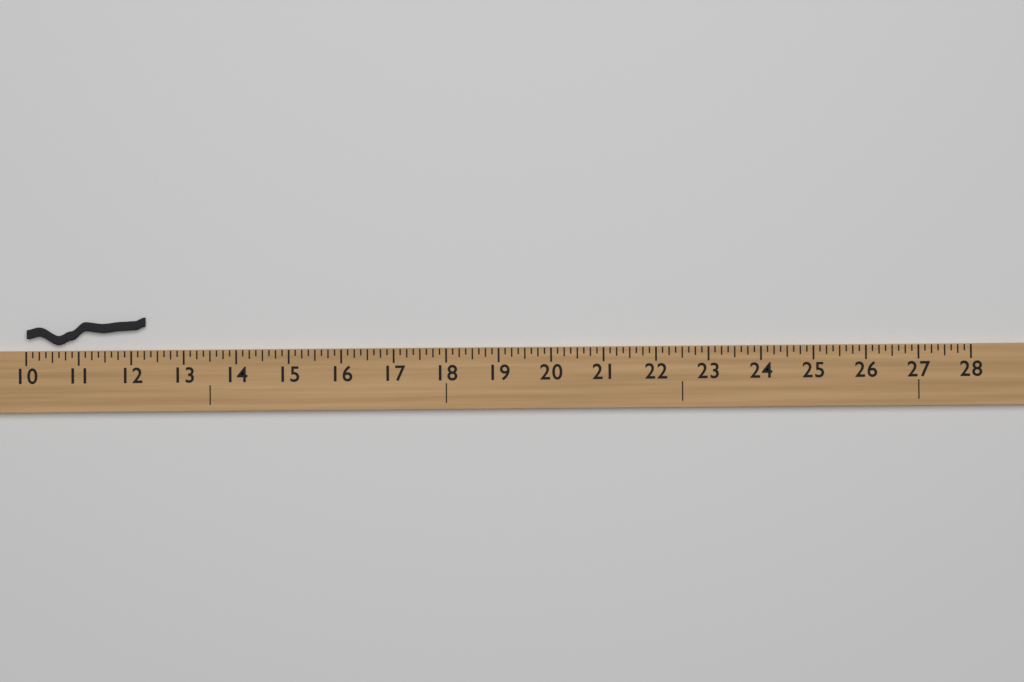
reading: 12.250 (no unit)
